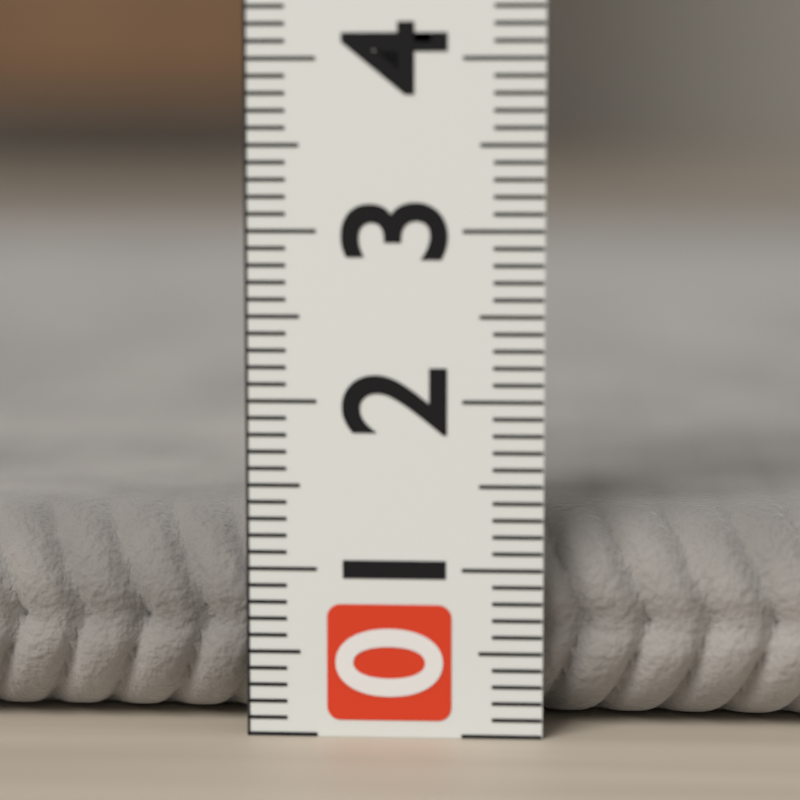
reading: 1.3 (no unit)
